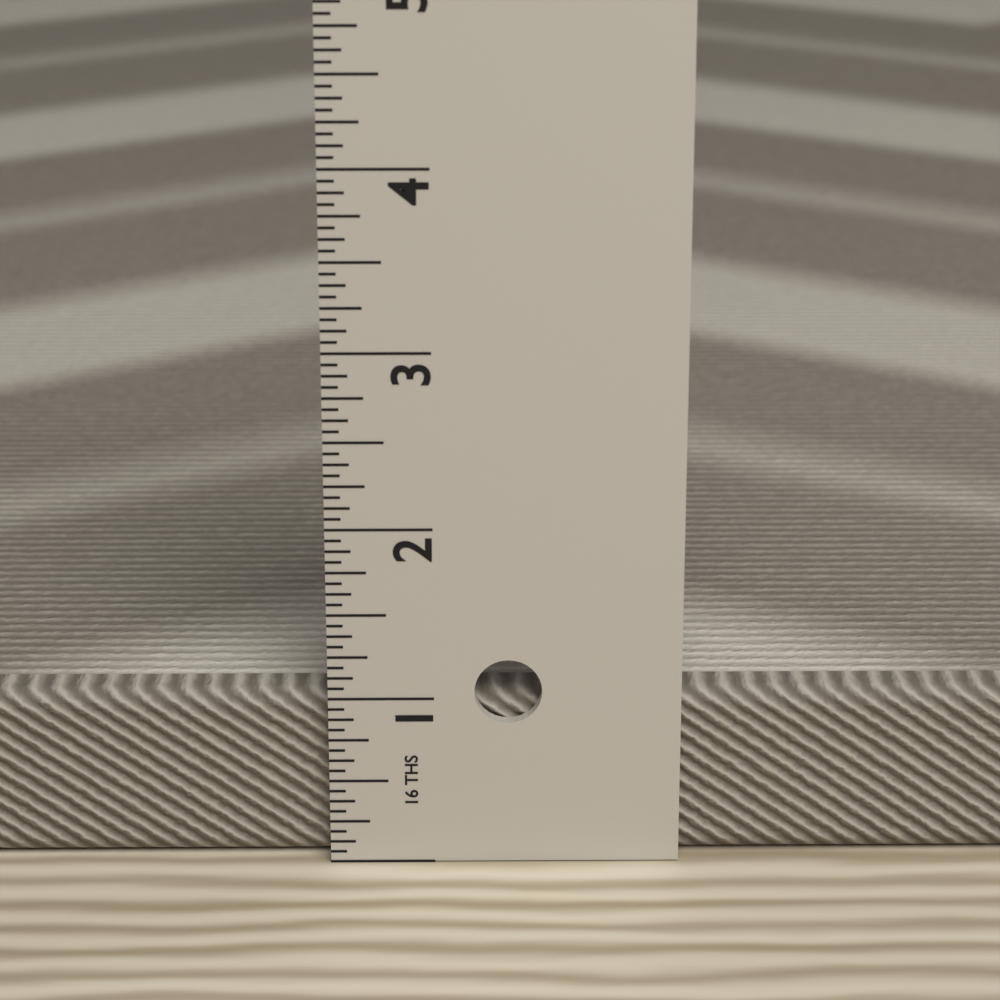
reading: 1.0000 in
